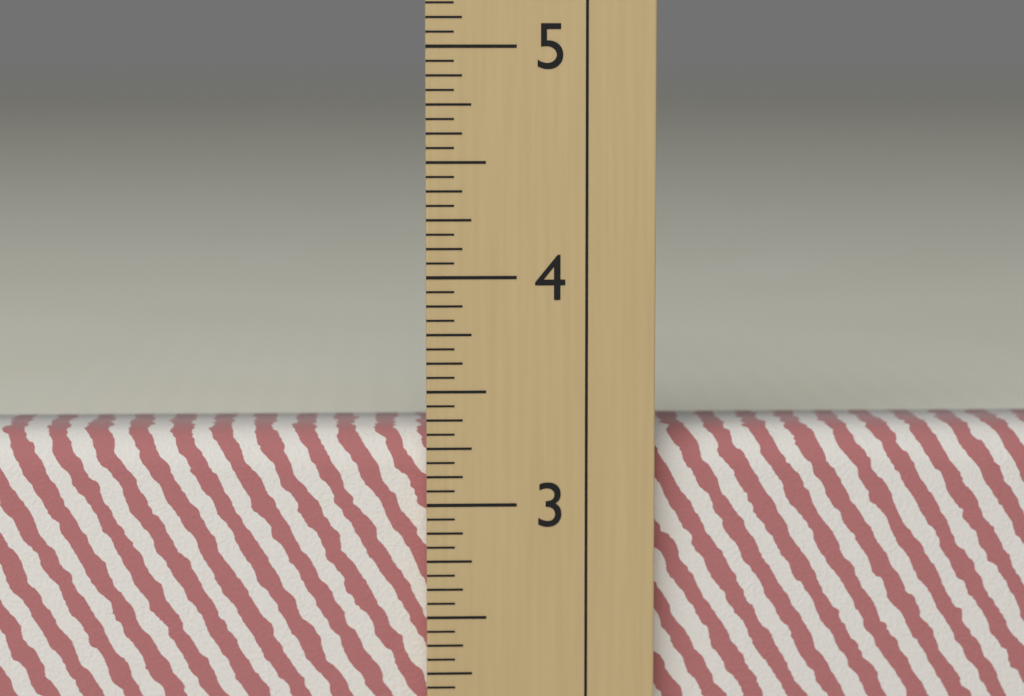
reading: 3.3125 in
